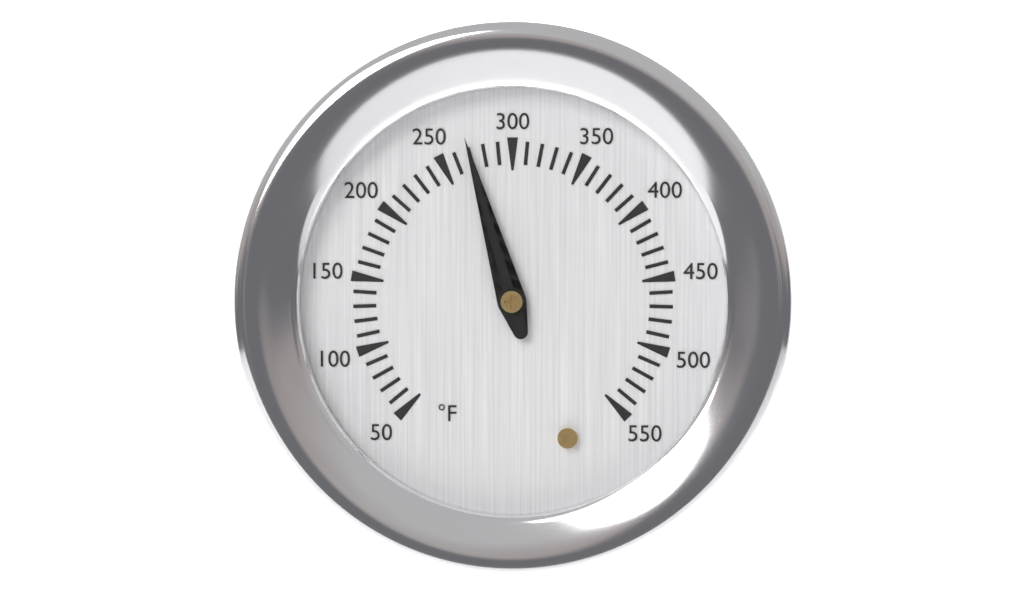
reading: 270 °F
